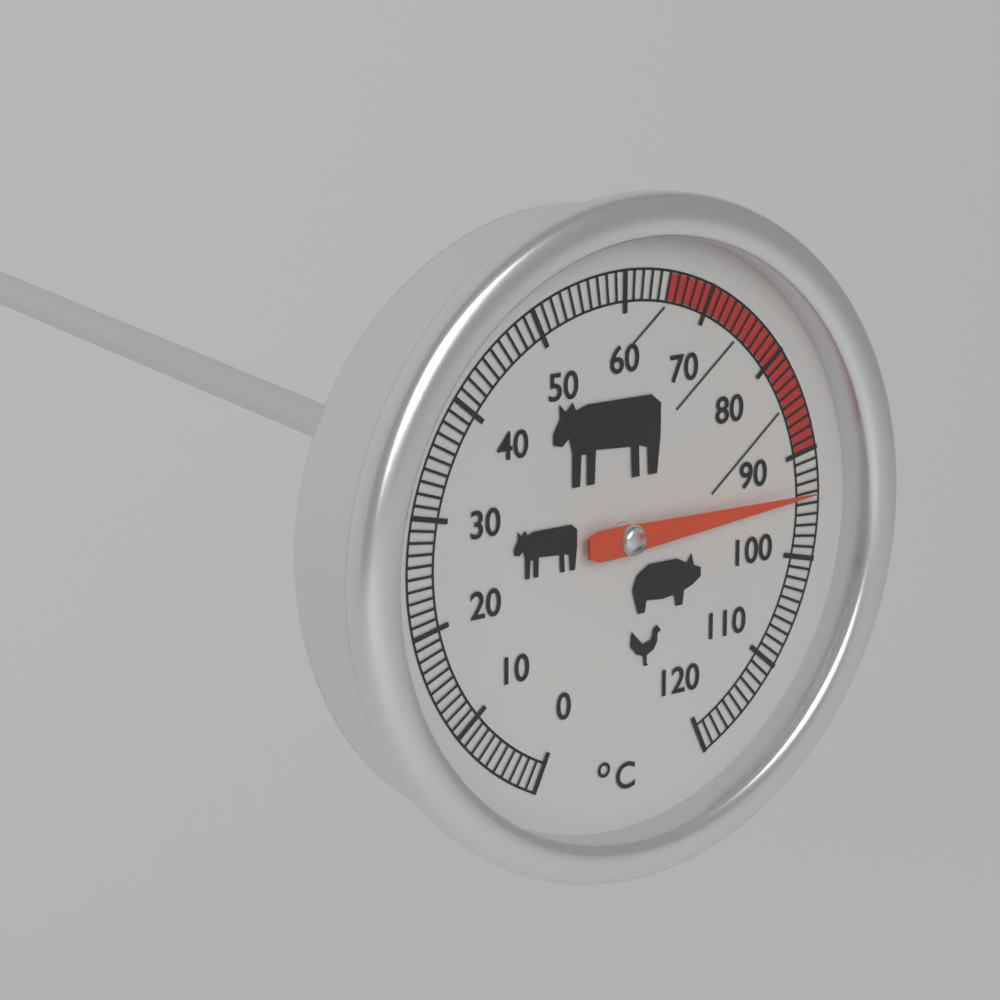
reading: 94 °C
